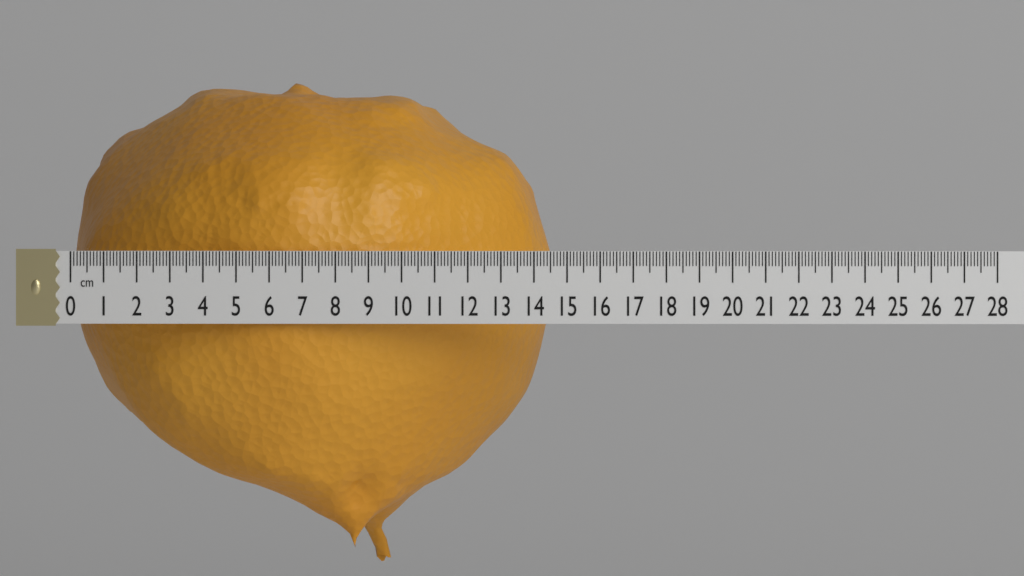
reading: 14.5 cm
